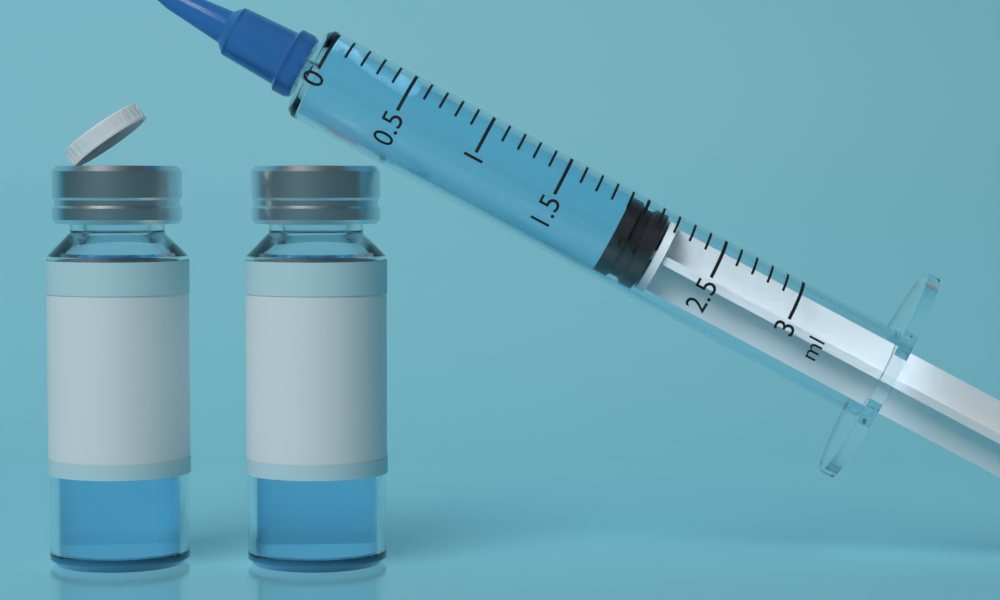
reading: 1.9 ml
